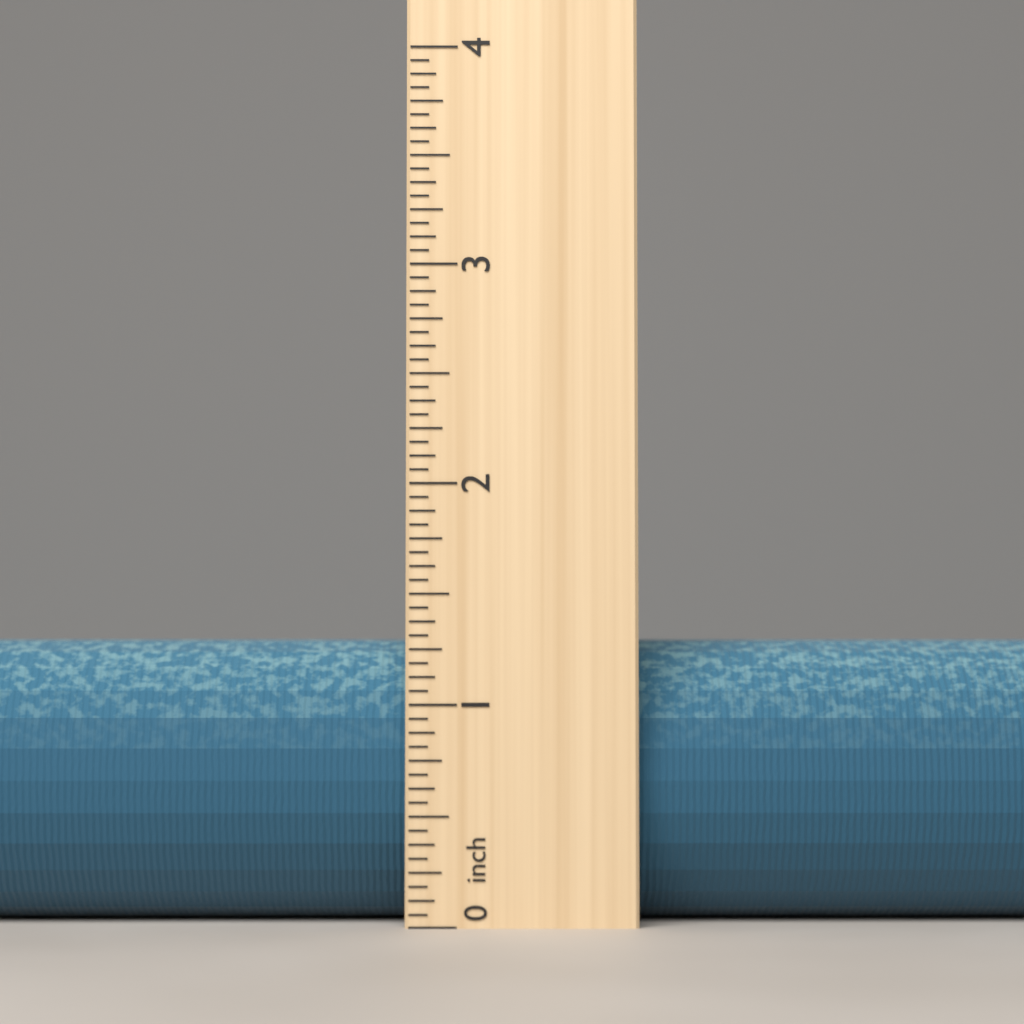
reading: 1.3125 inch
